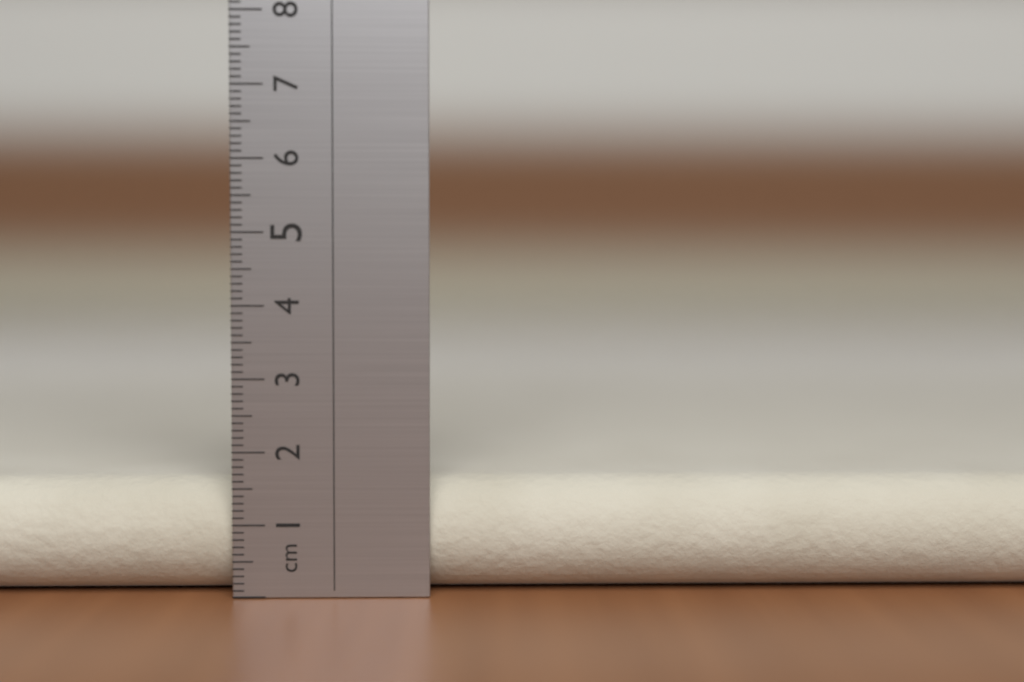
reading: 1.6 cm
